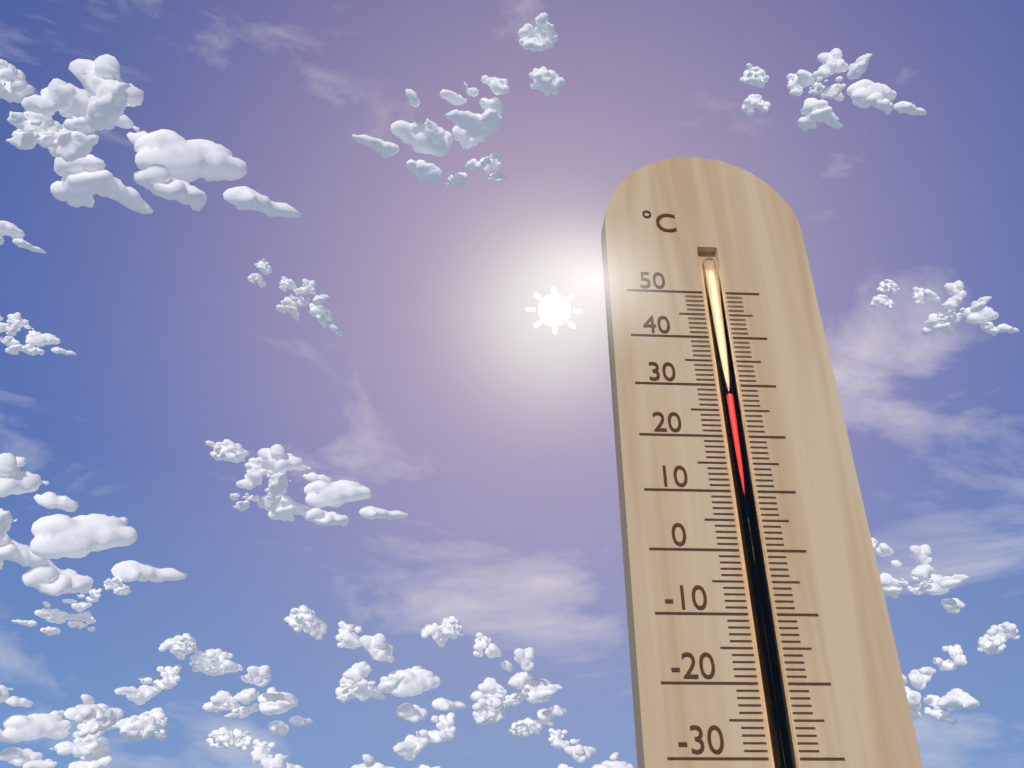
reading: 28 °C
